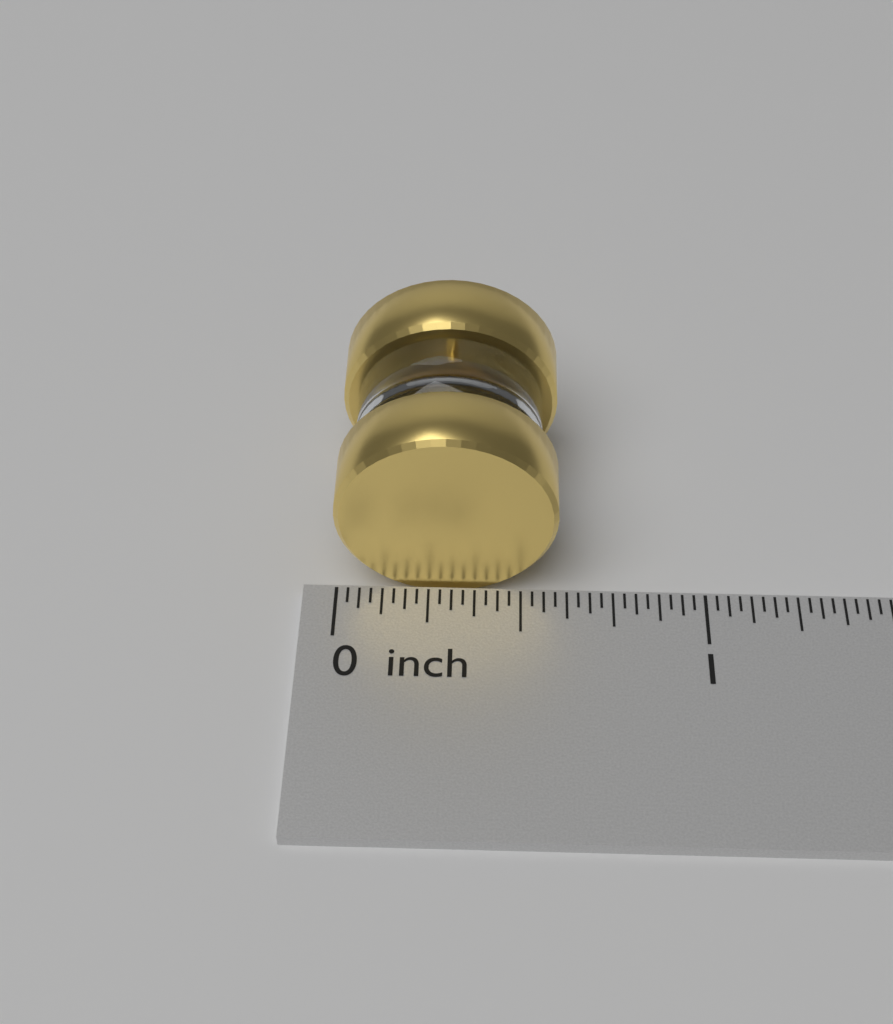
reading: 0.59375 inch
